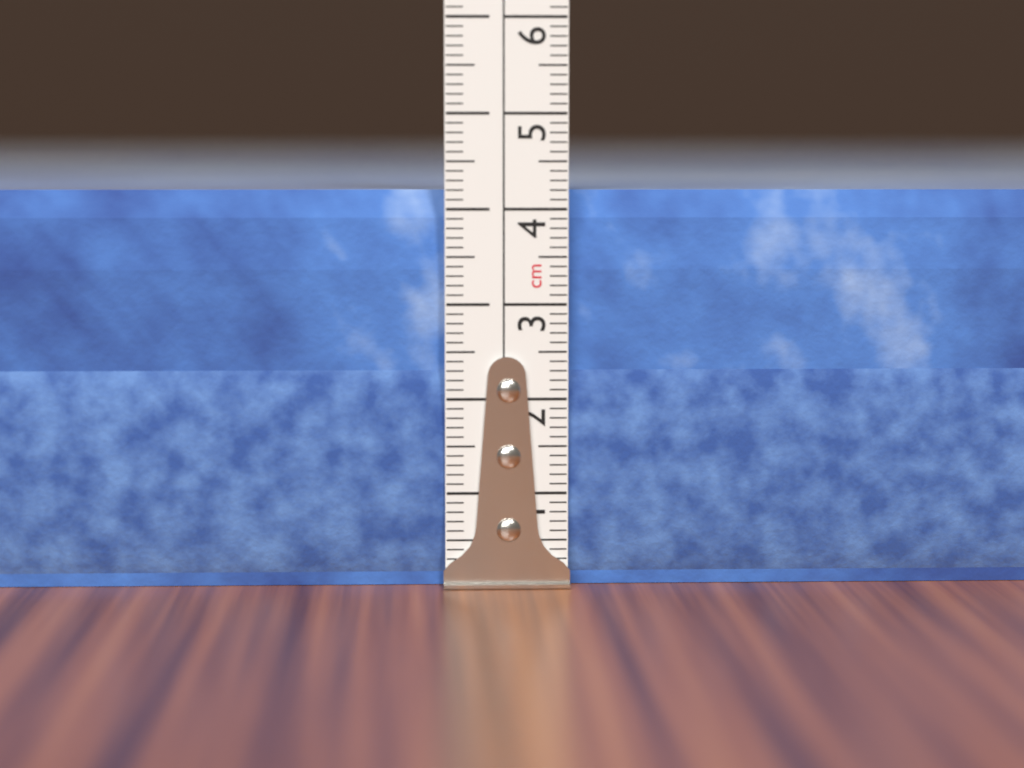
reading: 4.2 cm
